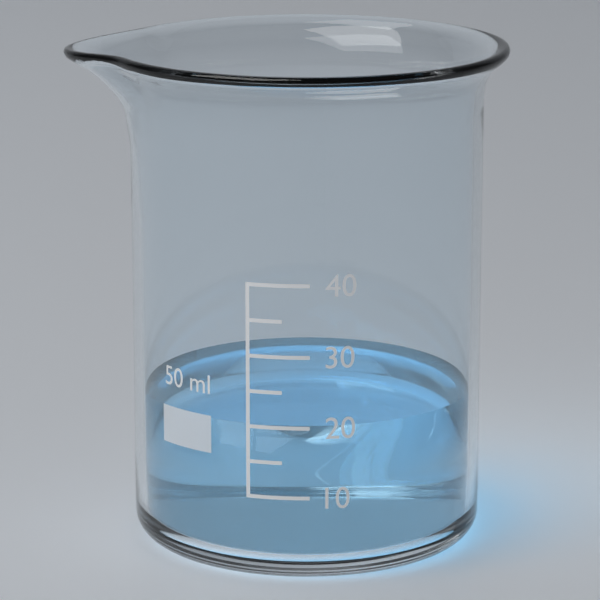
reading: 20 ml
